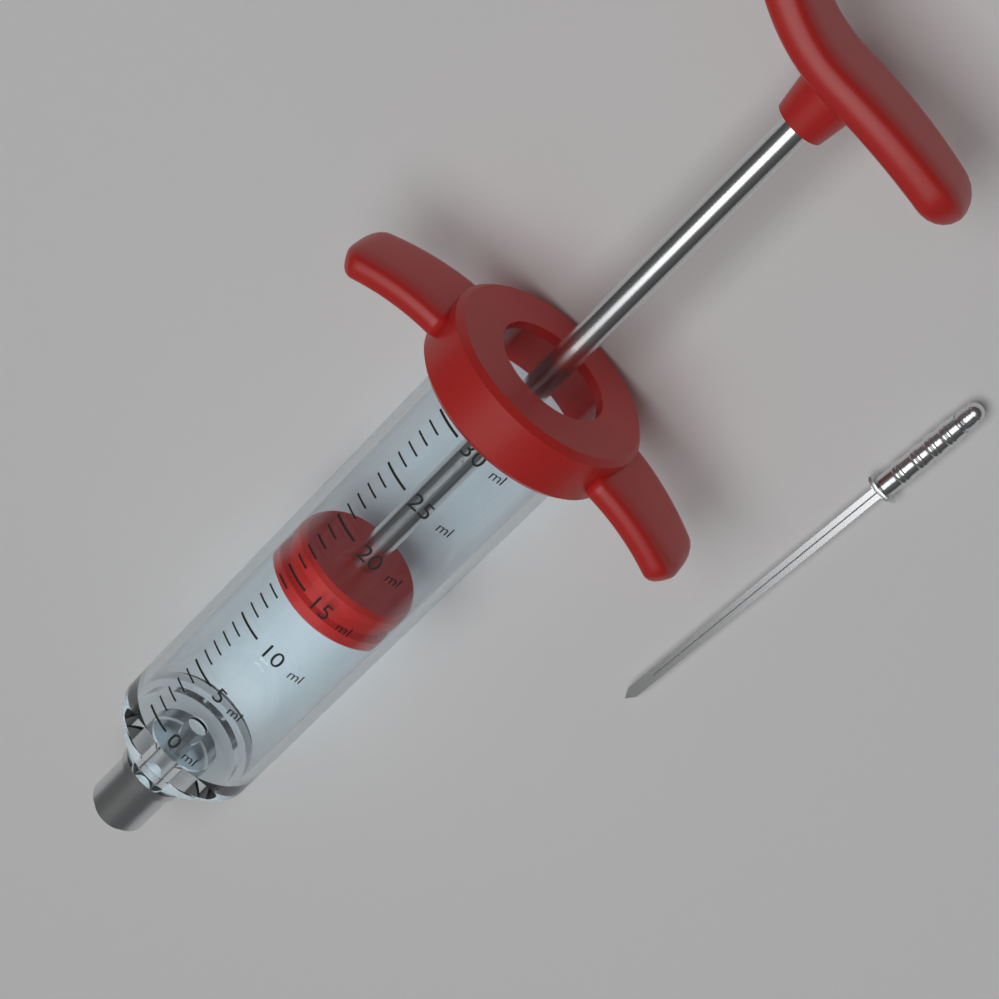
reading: 13 ml
